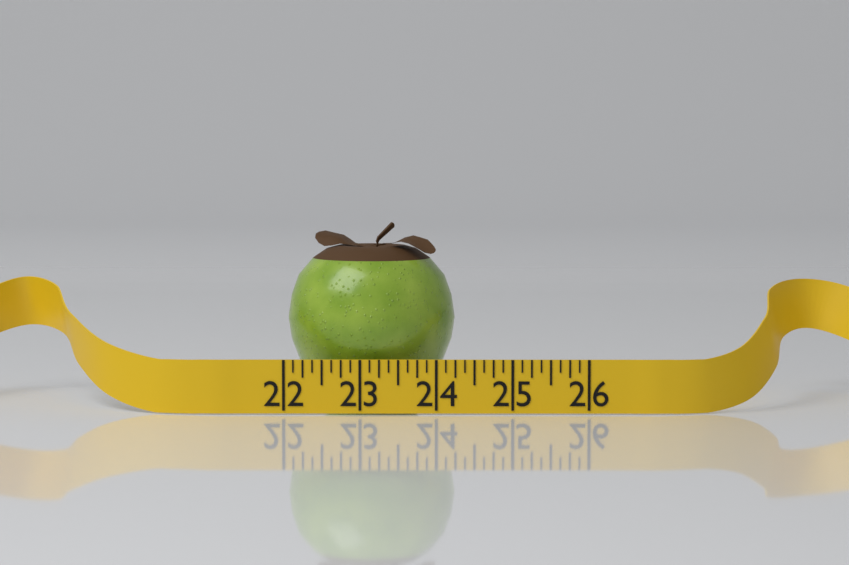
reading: 24.250 (no unit)
